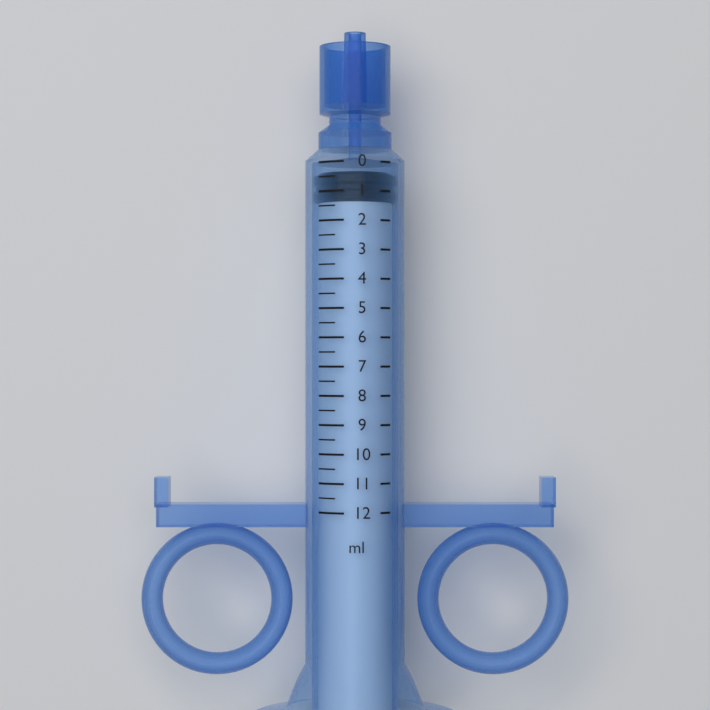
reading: 0.3 ml
